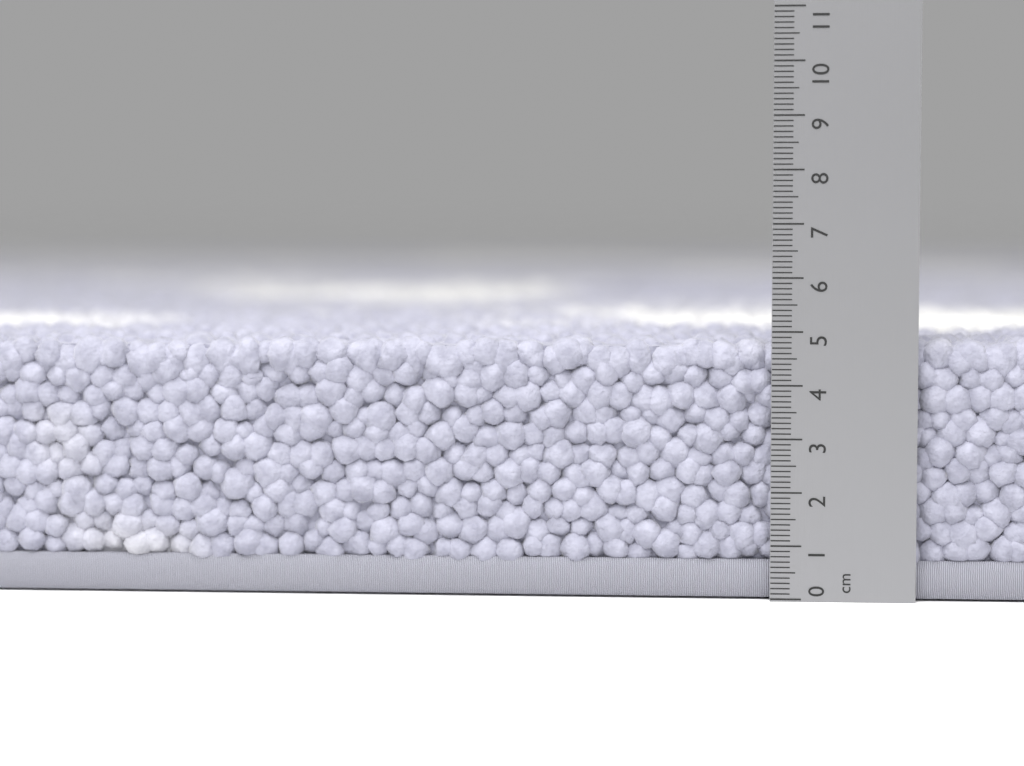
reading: 4.9 cm
